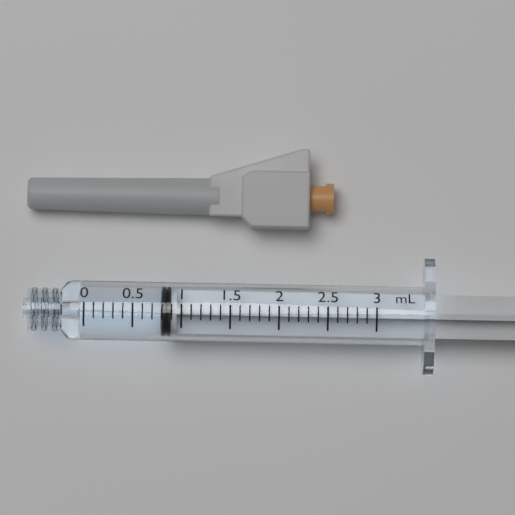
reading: 0.8 ml
